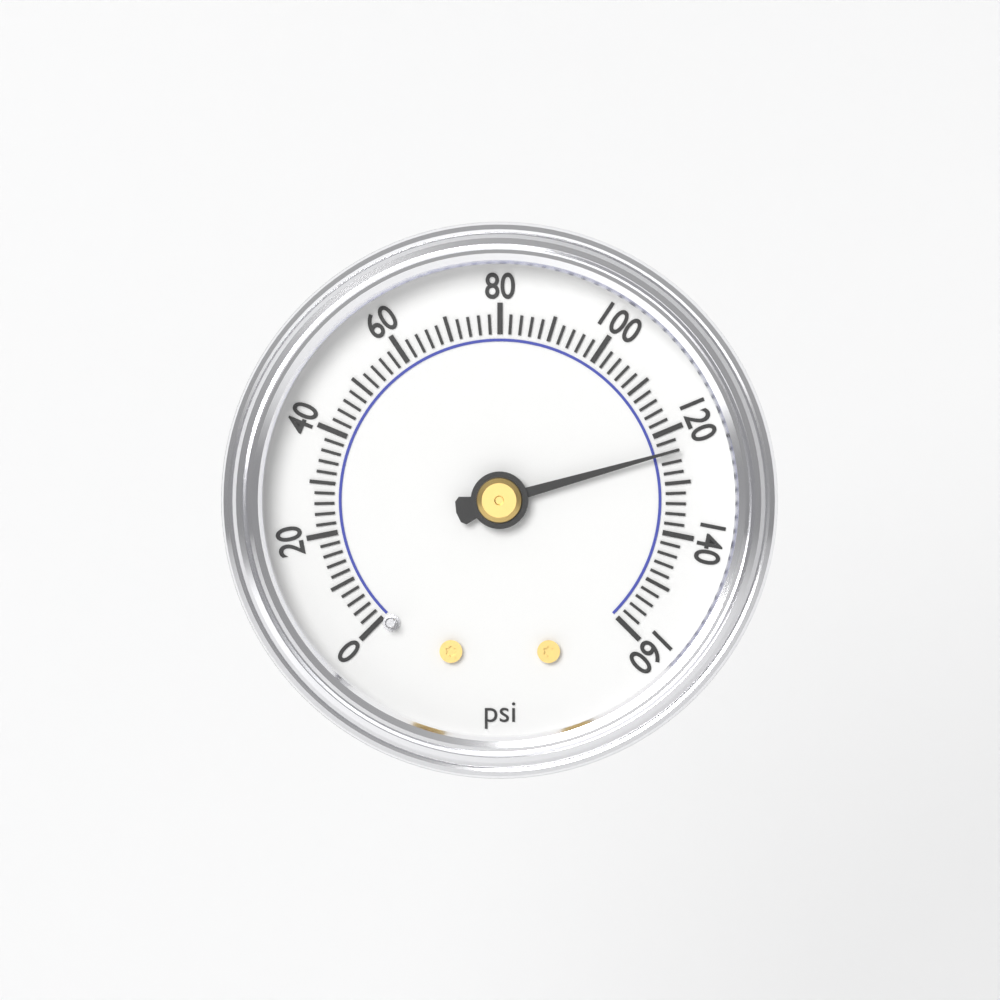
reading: 124 psi
